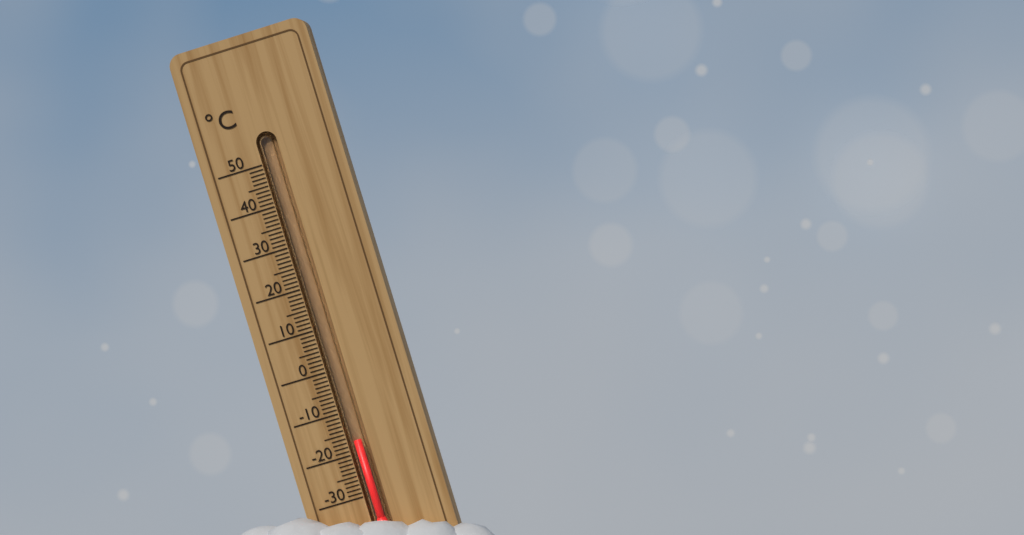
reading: -17 °C
